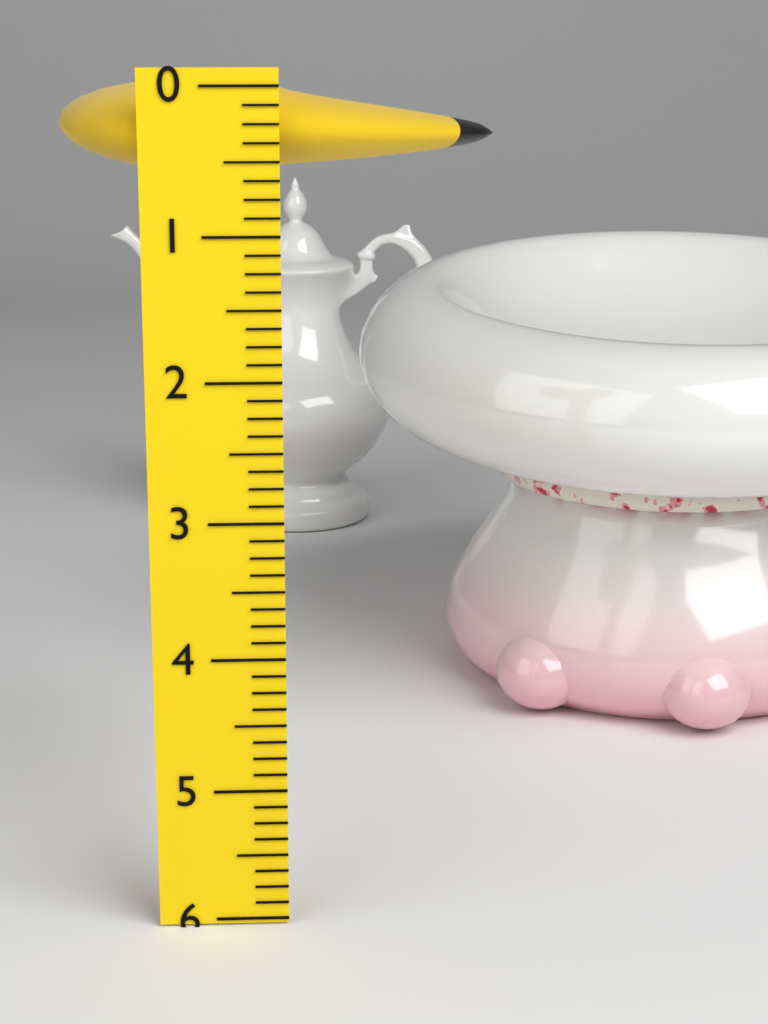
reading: 0.625 (no unit)
